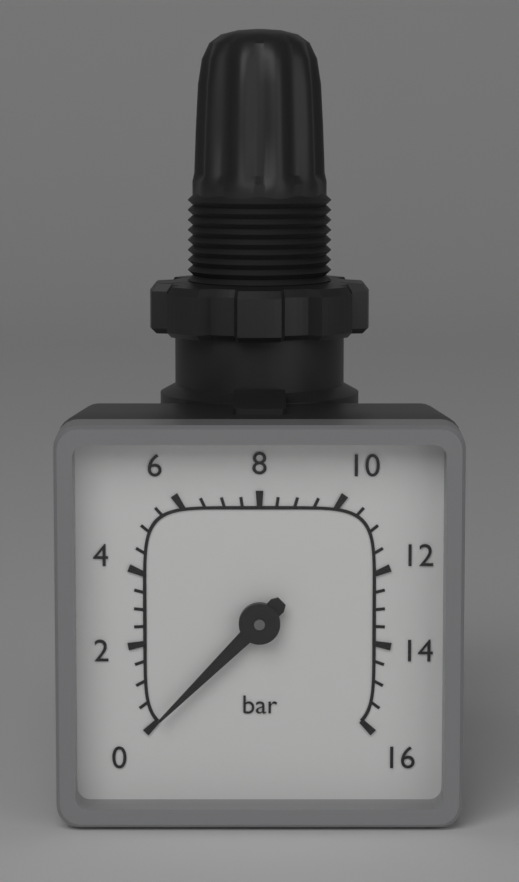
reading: 0.0 bar
